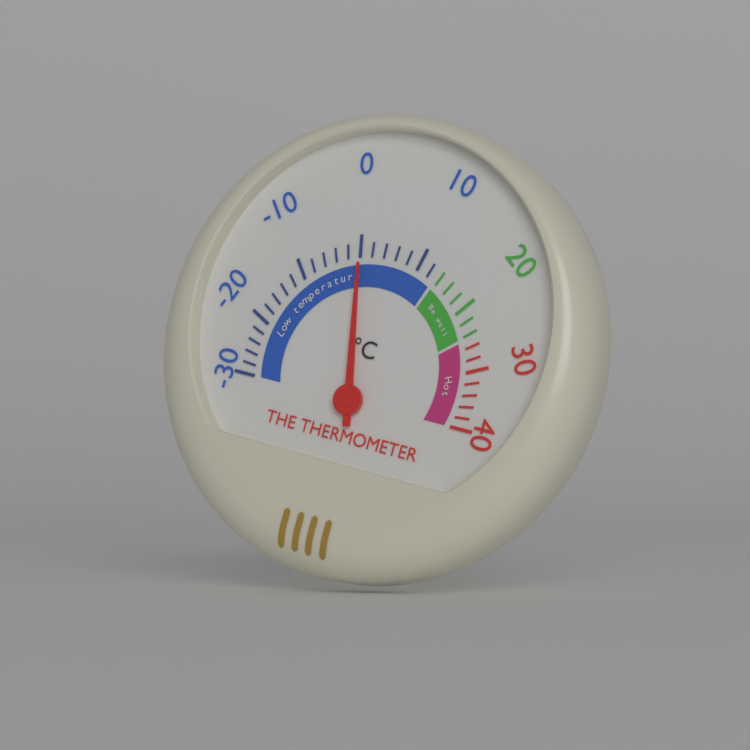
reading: 0 °C
